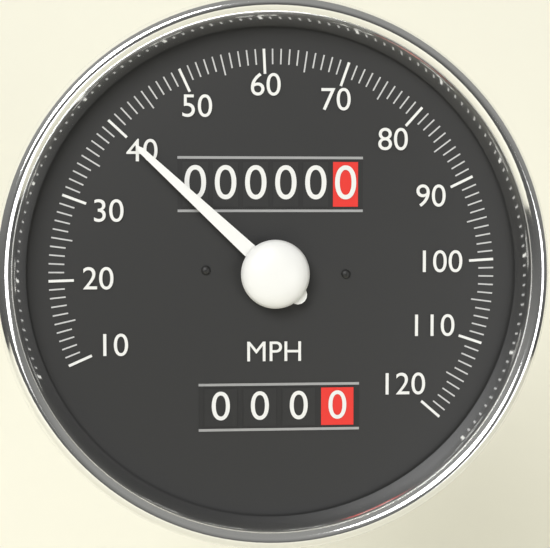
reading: 40 MPH
